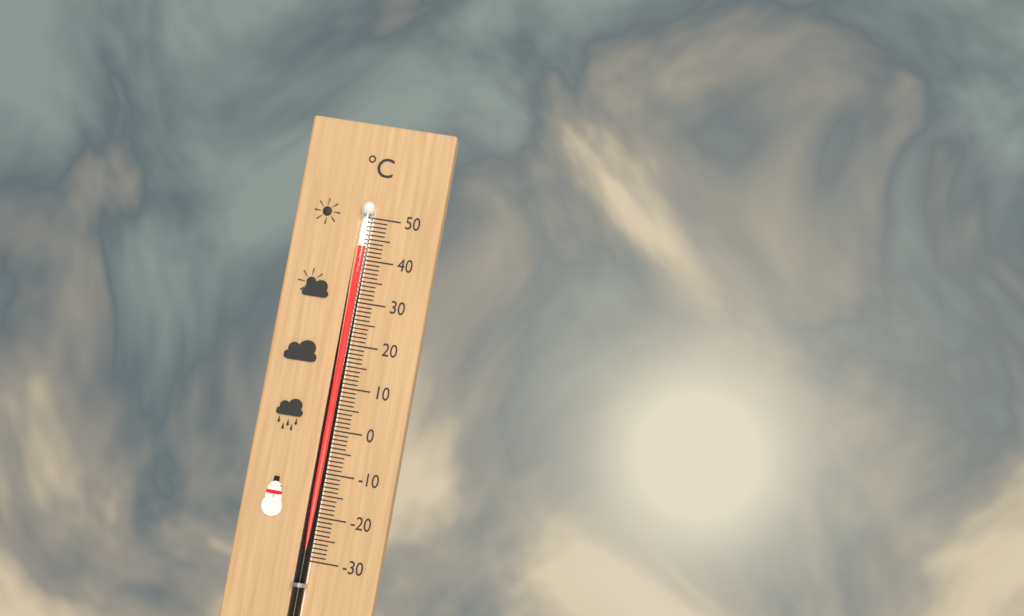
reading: 43 °C
